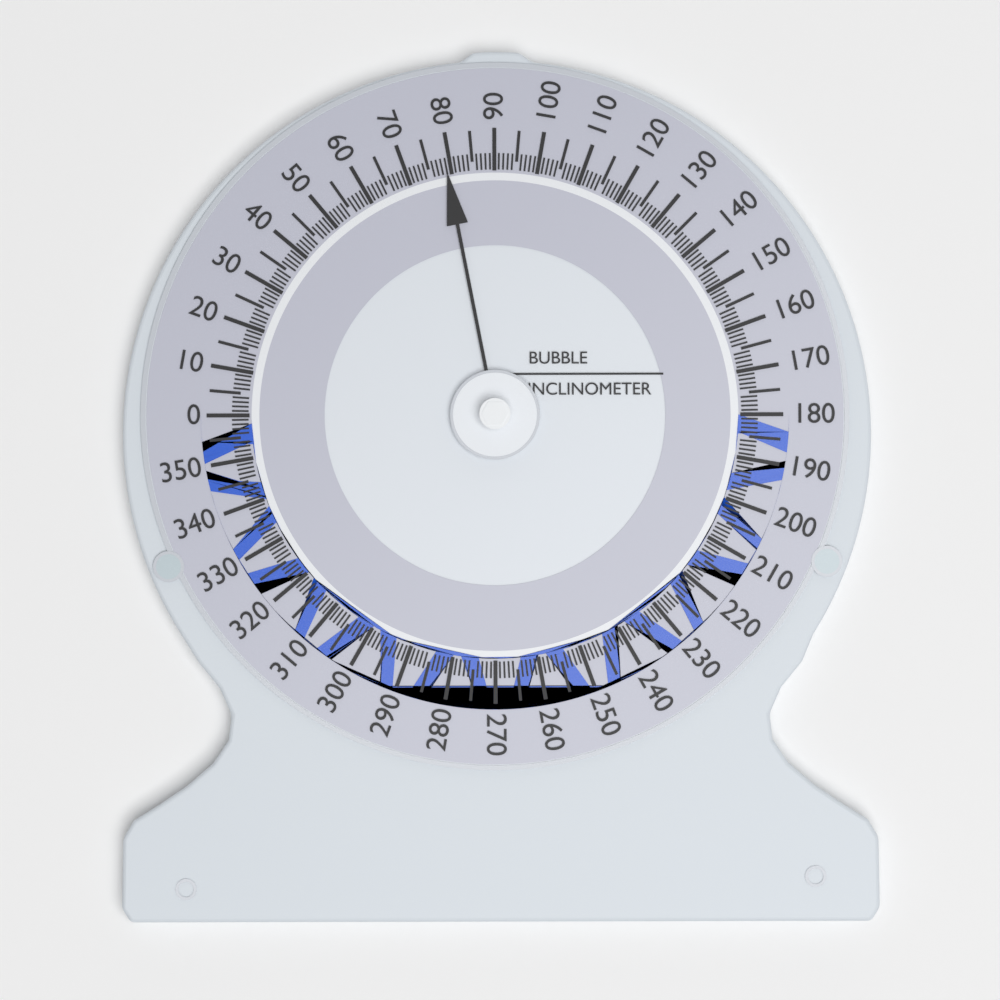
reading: 79 (no unit)
